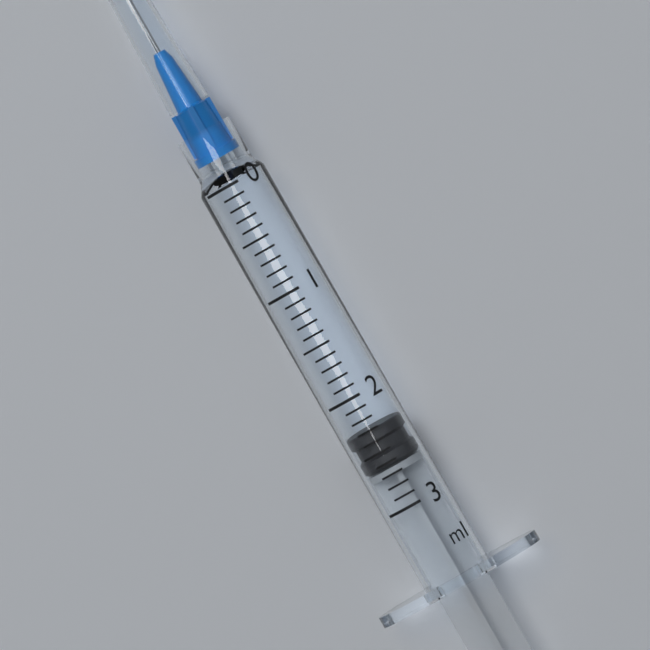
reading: 2.3 ml
